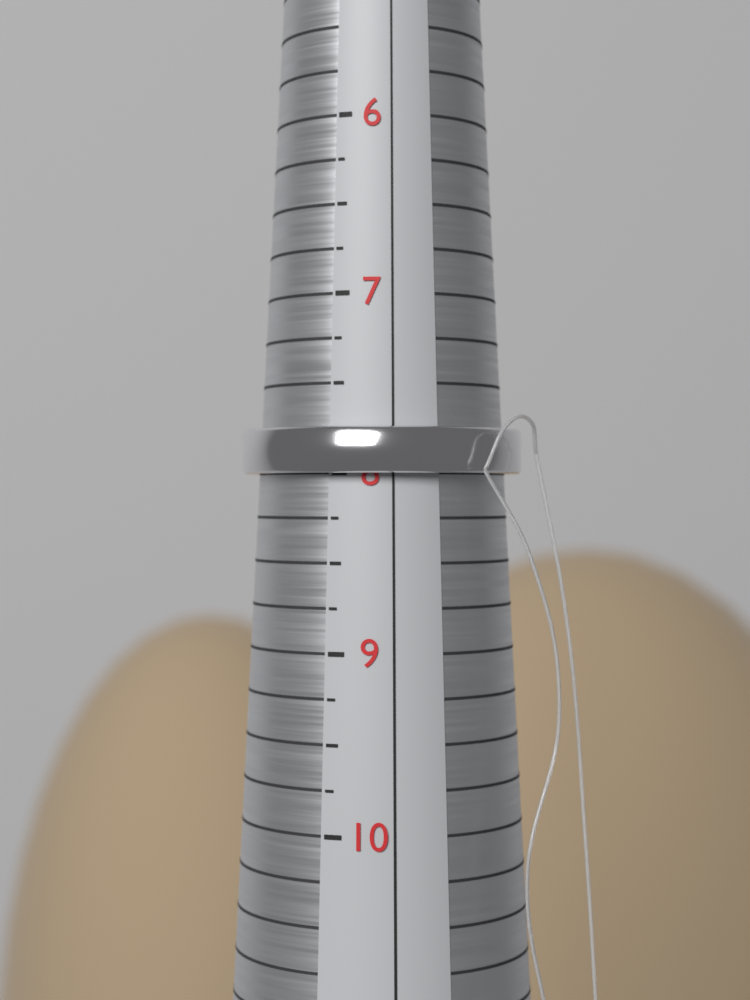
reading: 8.00 (no unit)
